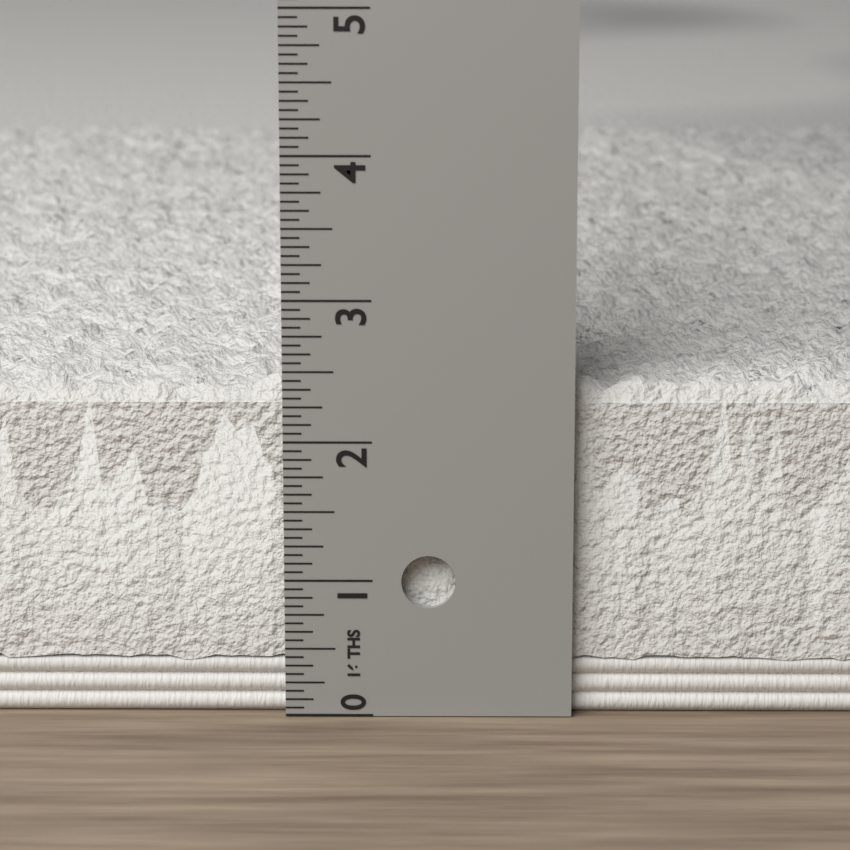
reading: 2.5000 in
